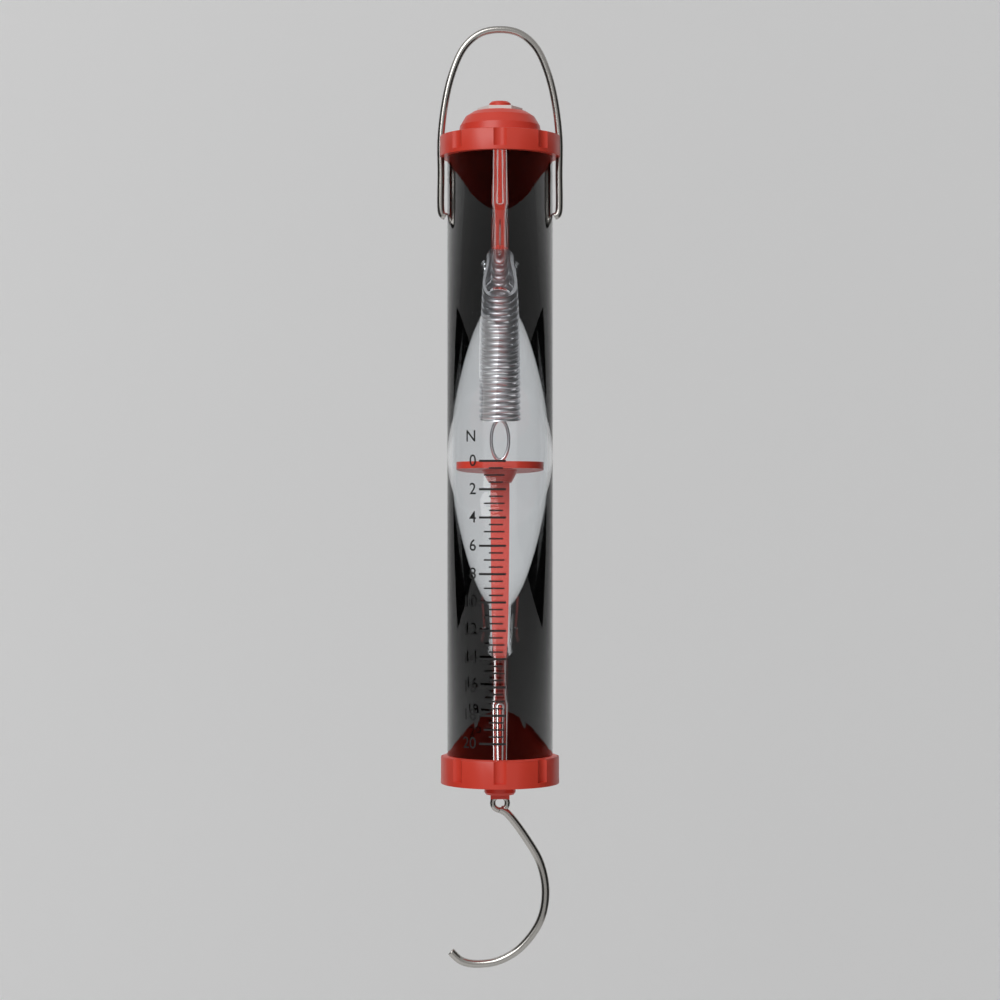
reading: 0.0 N
